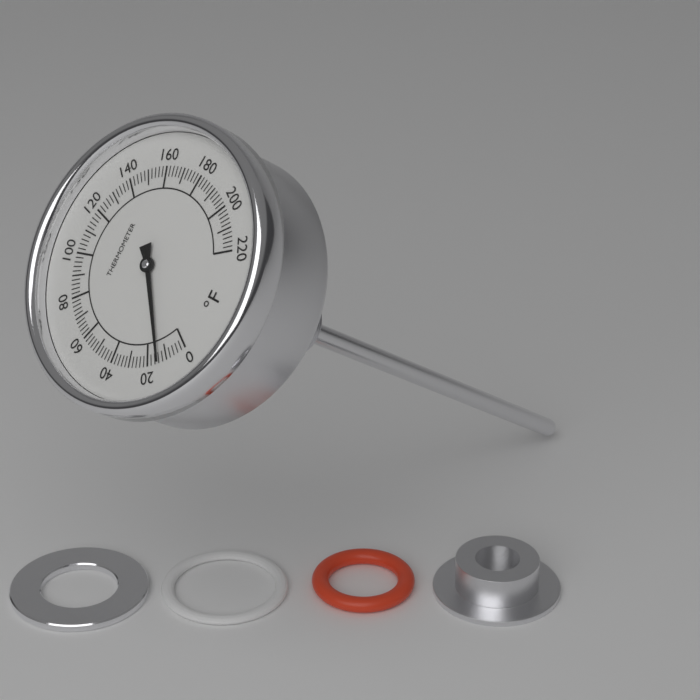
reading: 14 °F
